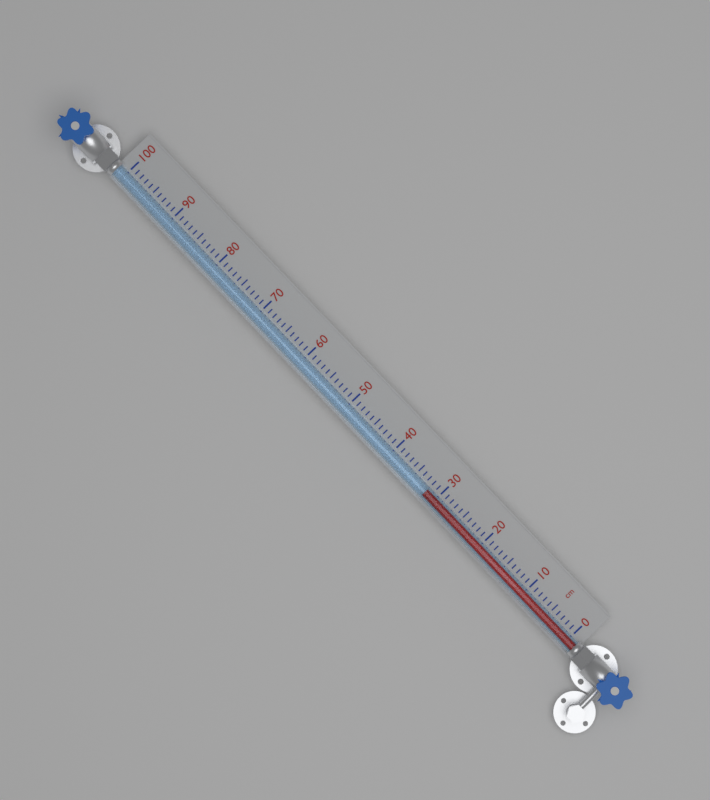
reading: 32 cm
